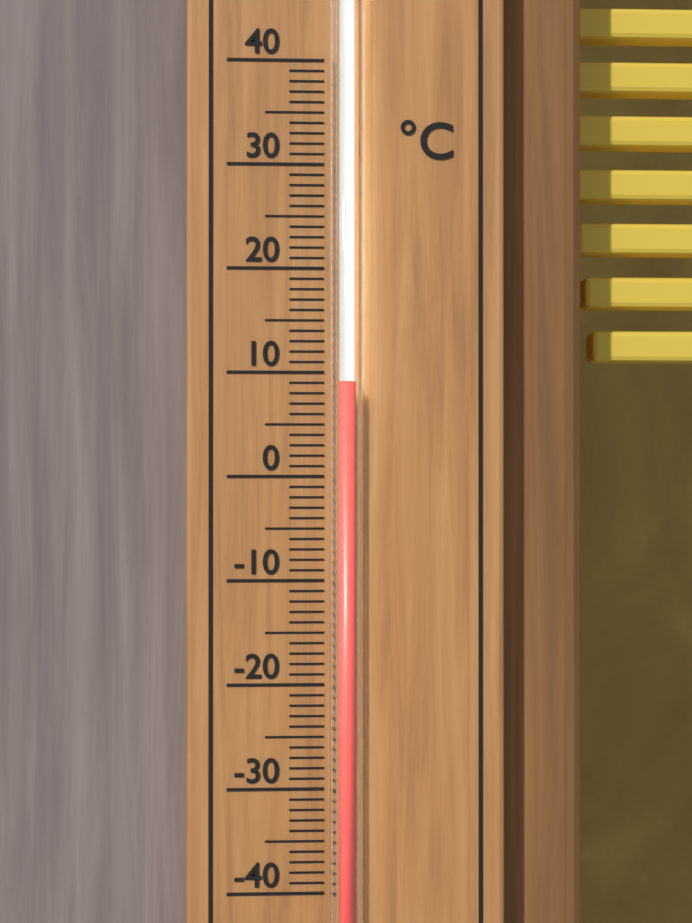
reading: 9 °C
